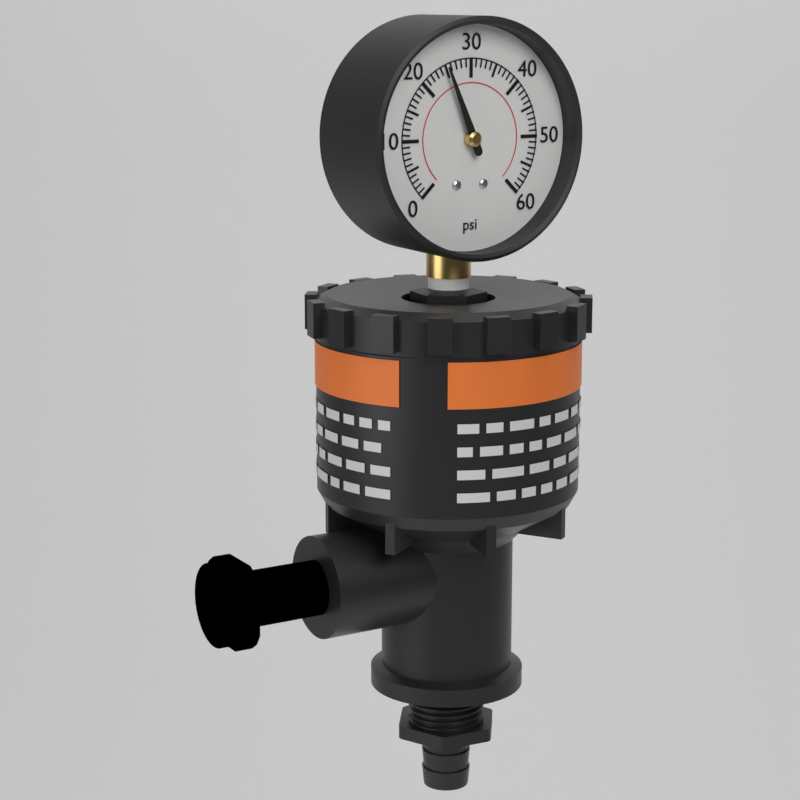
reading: 25 psi
